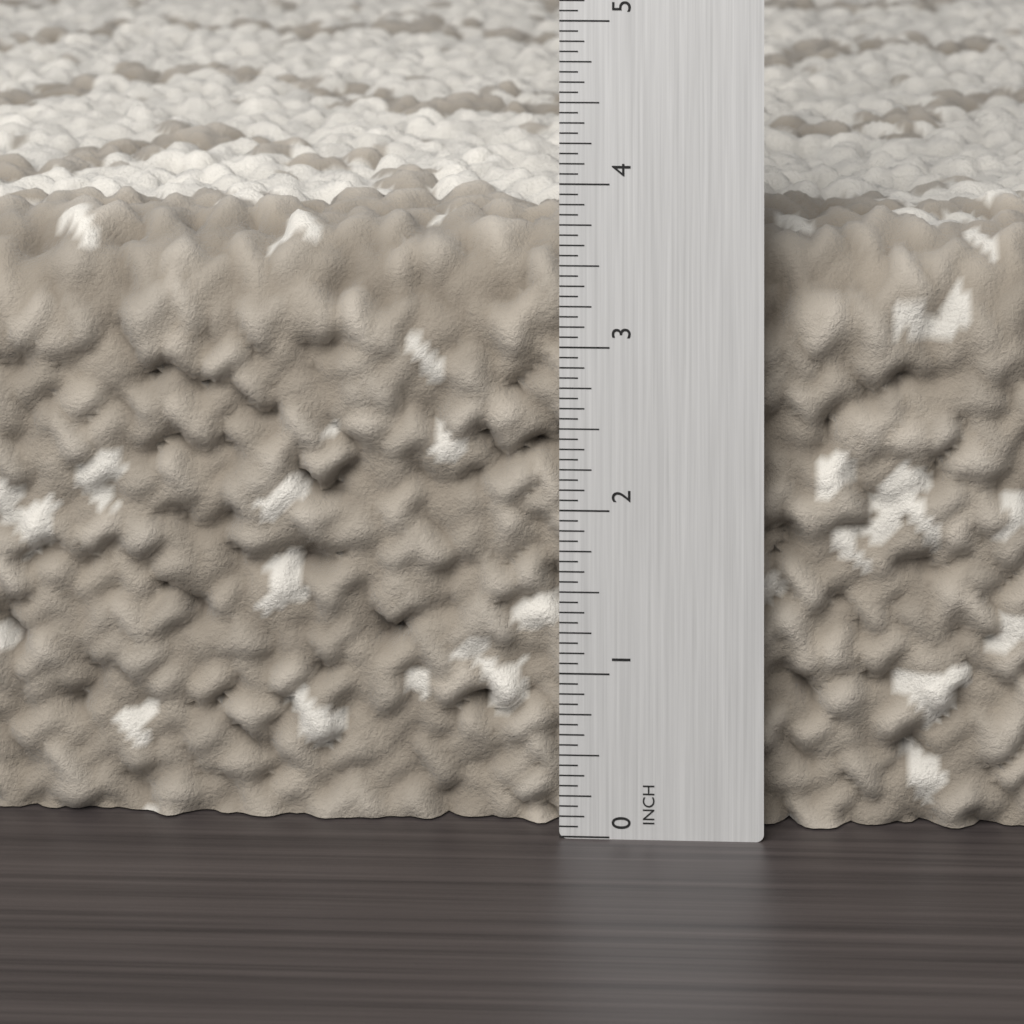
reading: 3.7500 in
